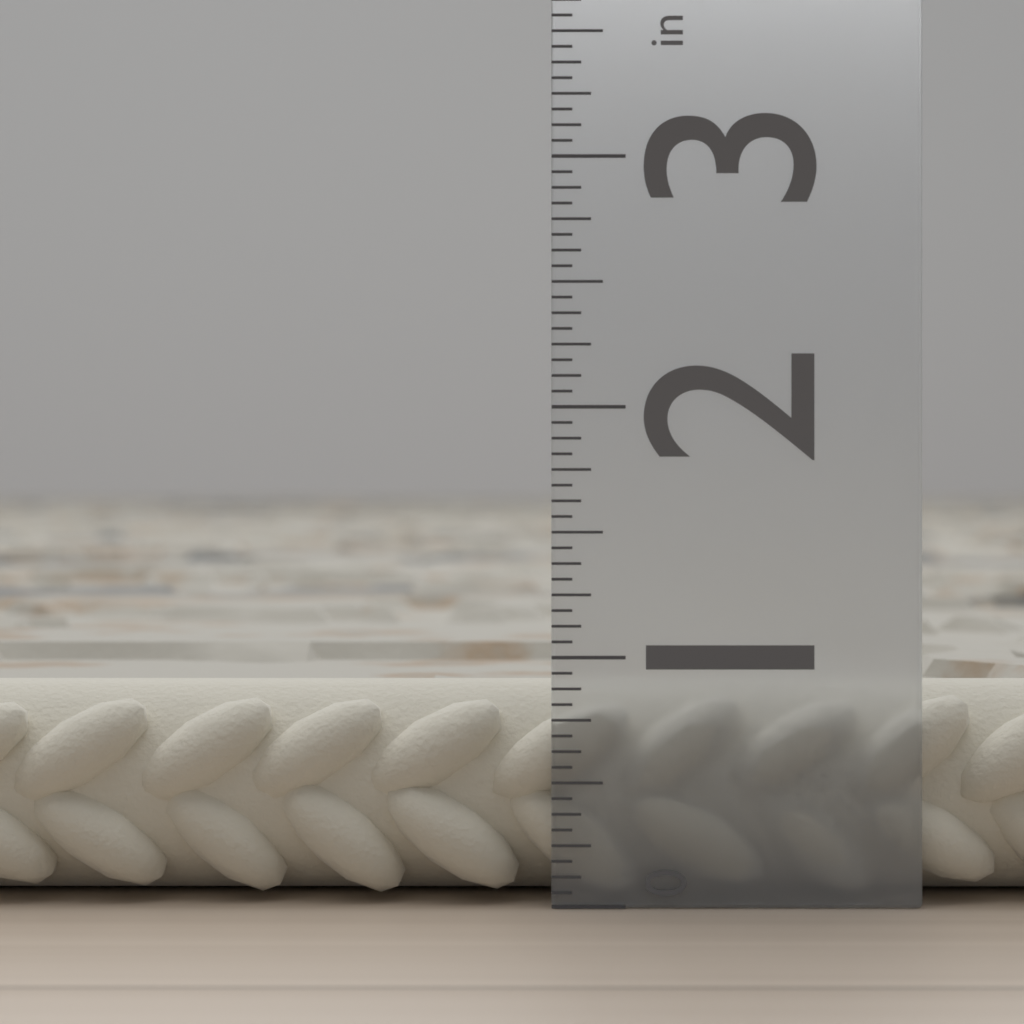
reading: 0.8750 in
